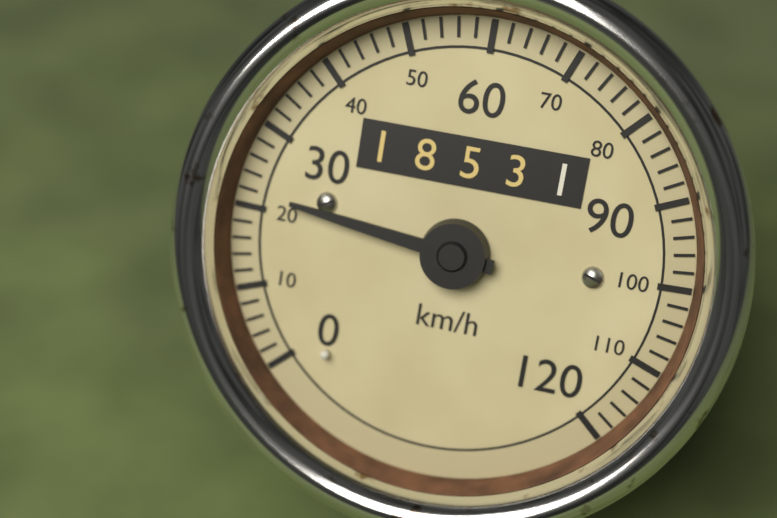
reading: 22 km/h
